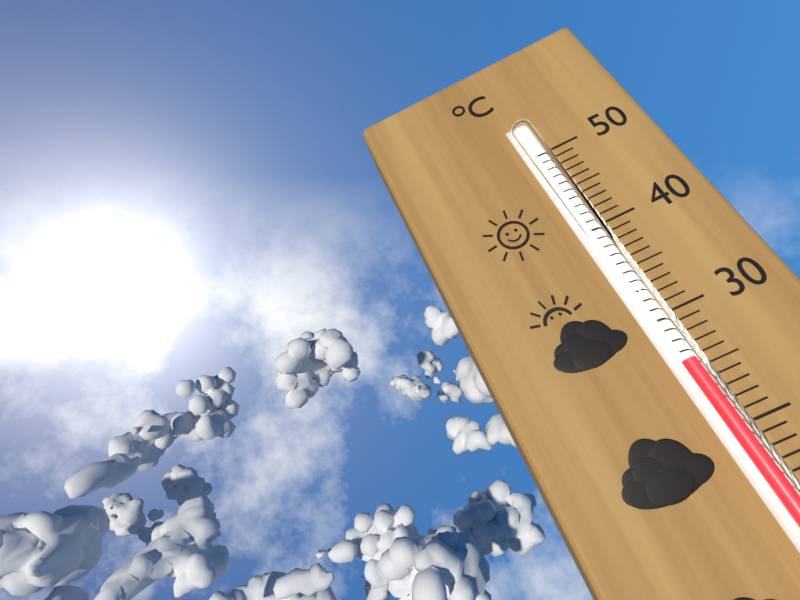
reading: 26 °C
